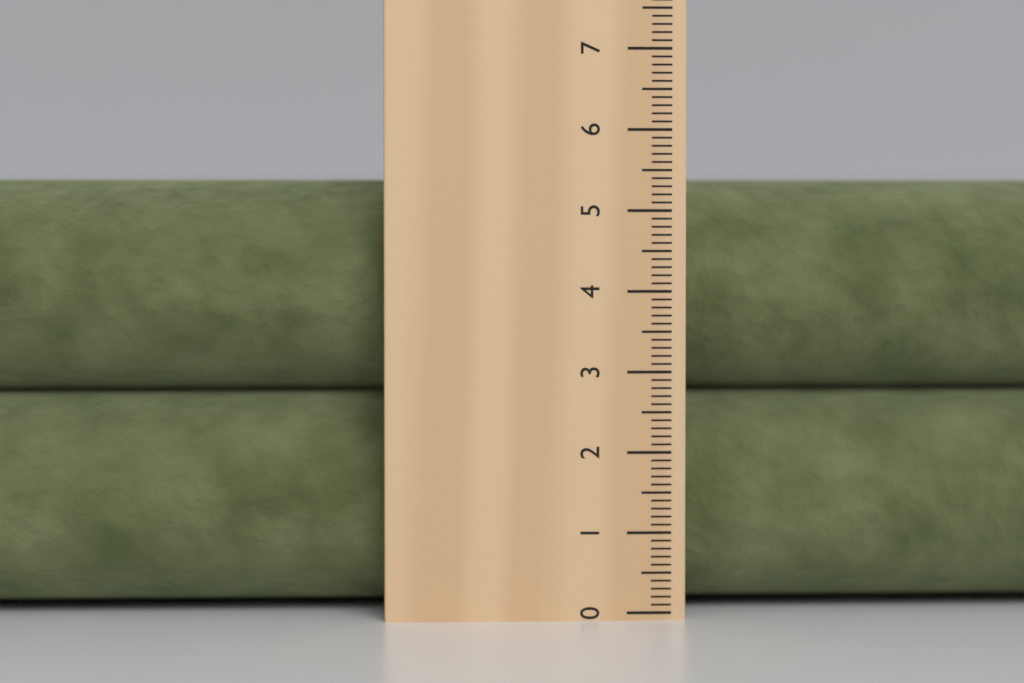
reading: 5.4 cm
